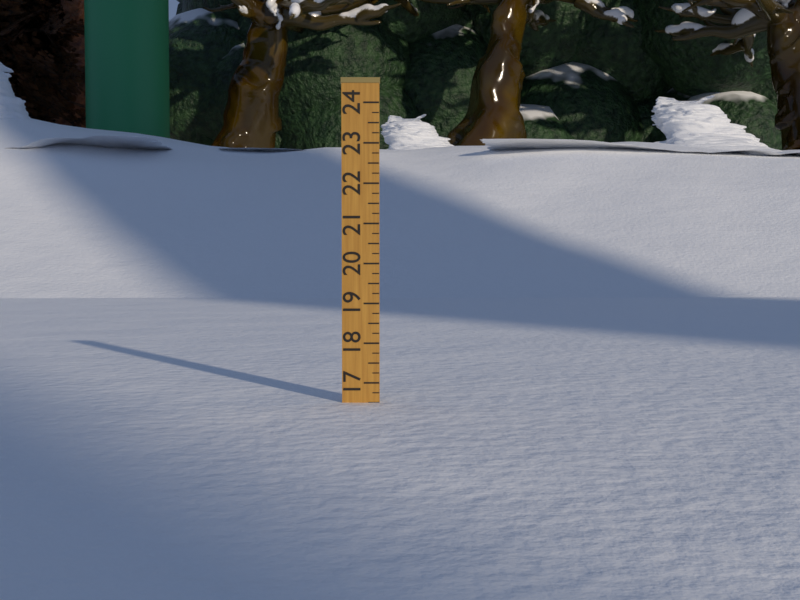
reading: 16.50 (no unit)
